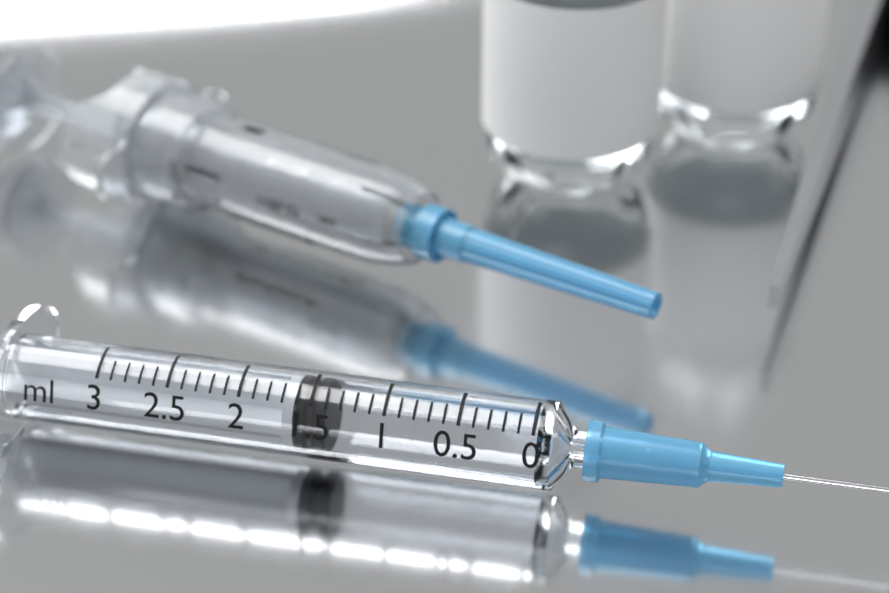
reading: 1.4 ml
